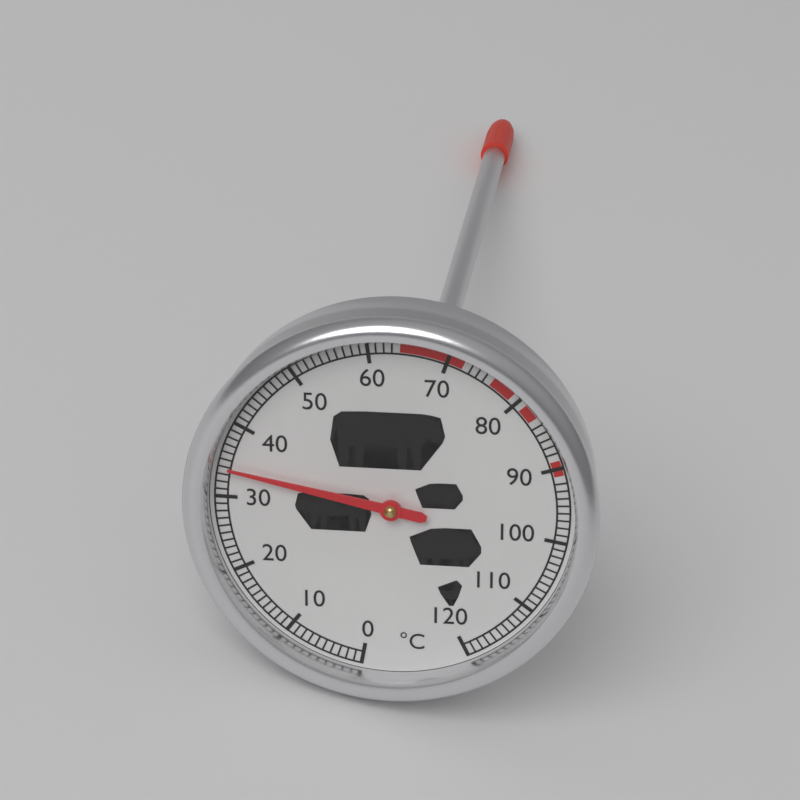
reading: 34 °C
